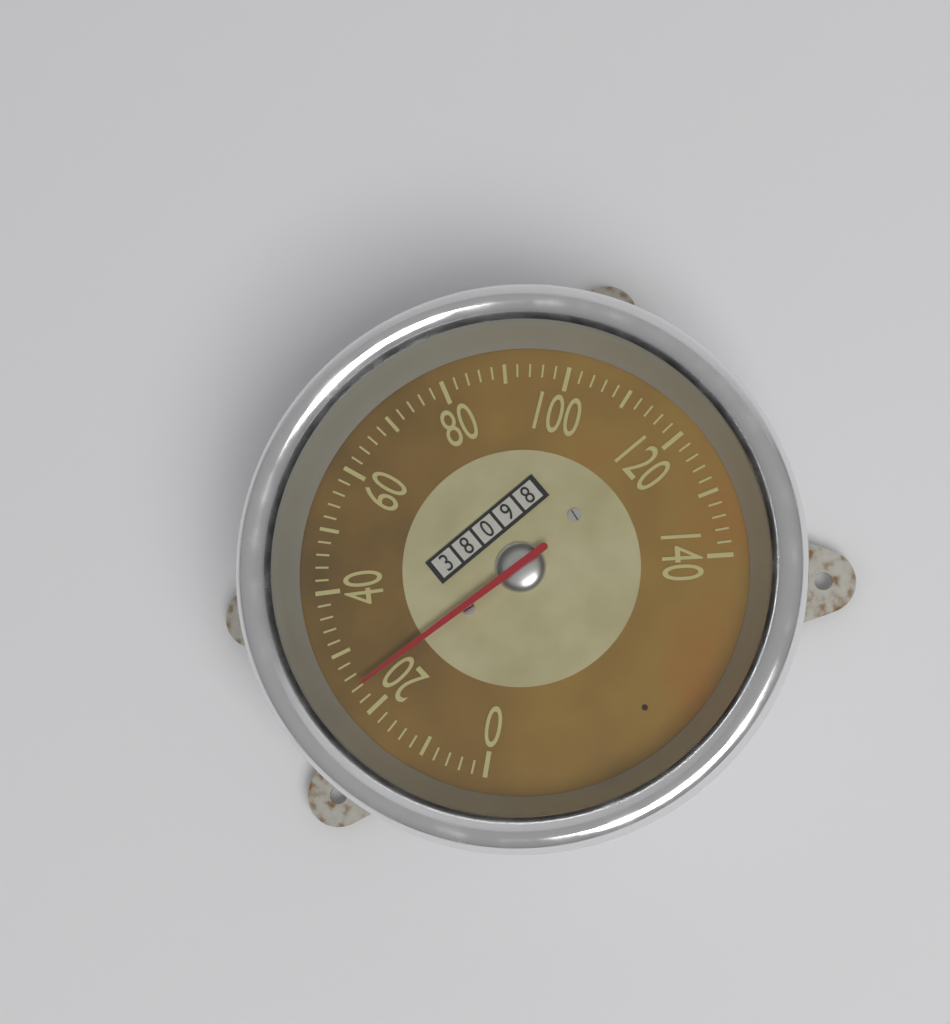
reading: 24 (no unit)
